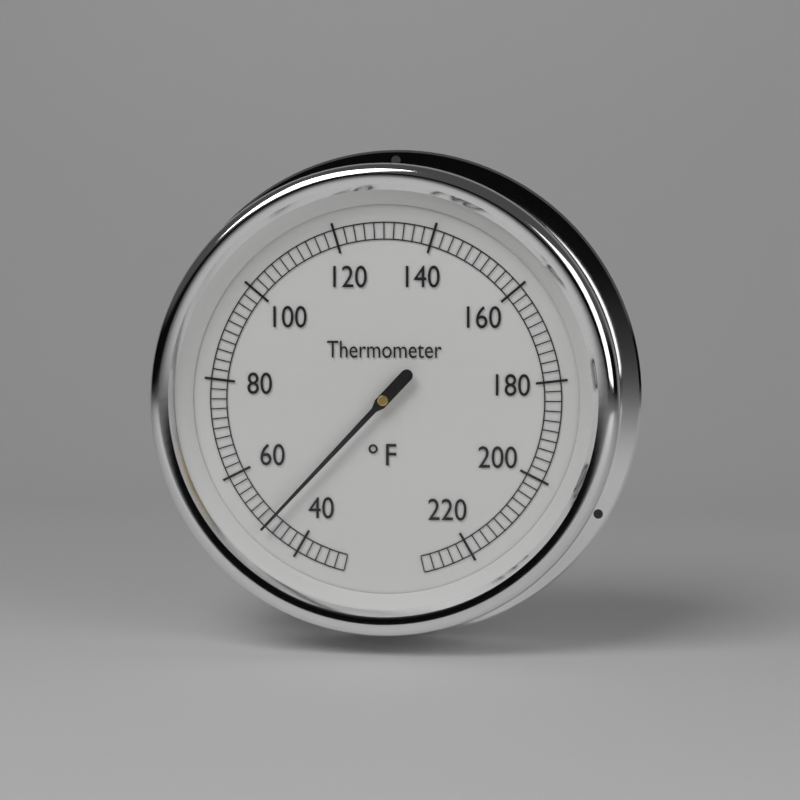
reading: 48 °F
